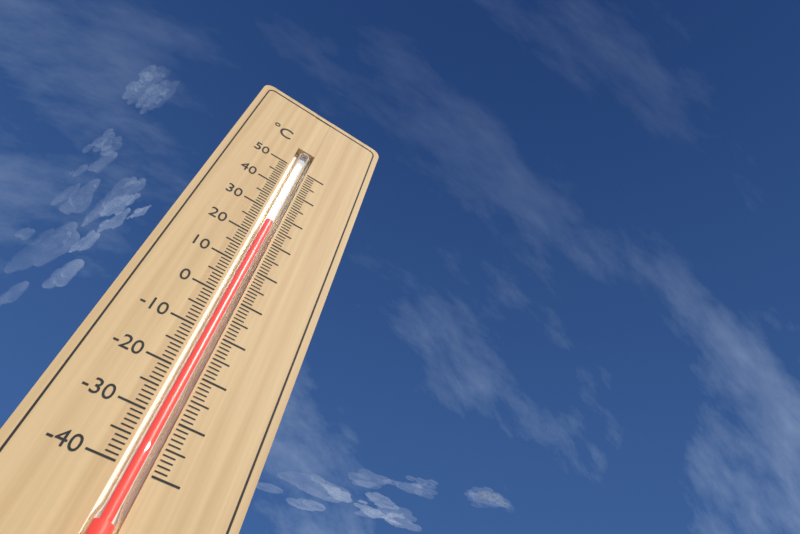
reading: 26 °C
